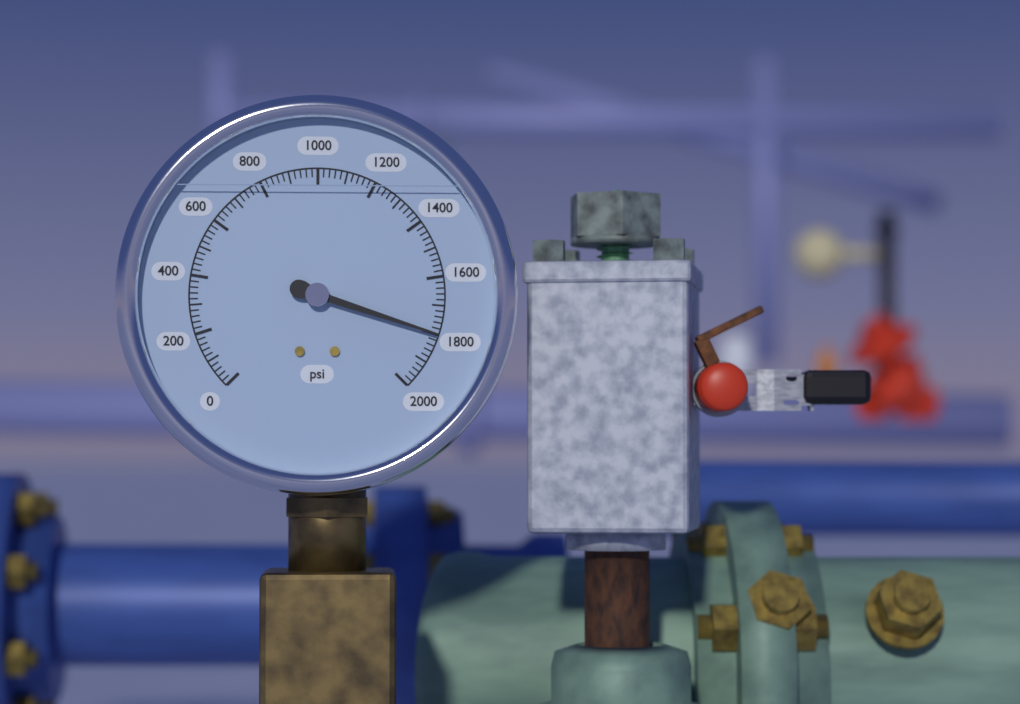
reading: 1800 psi
